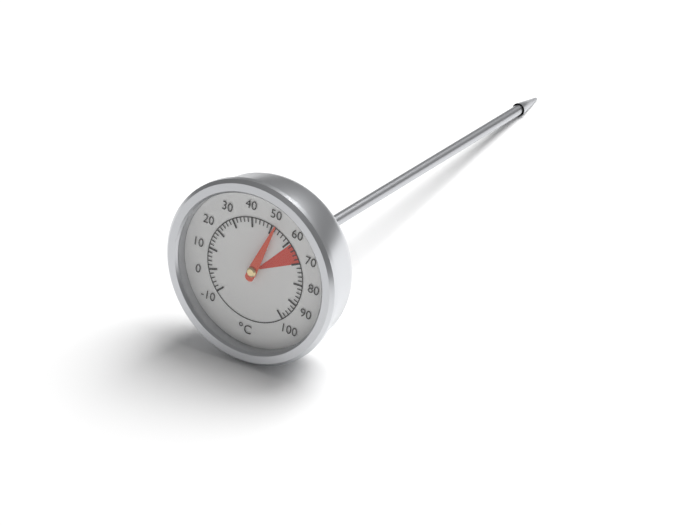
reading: 52 °C
